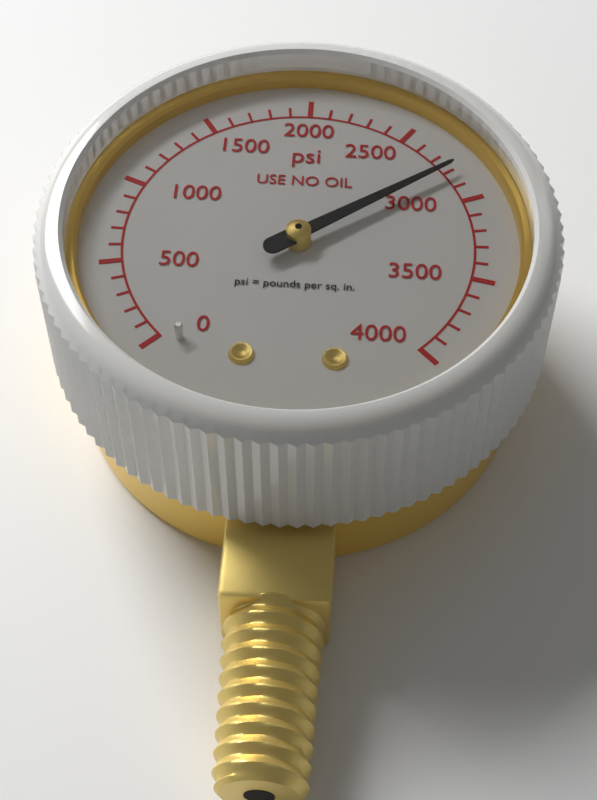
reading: 2800 psi
